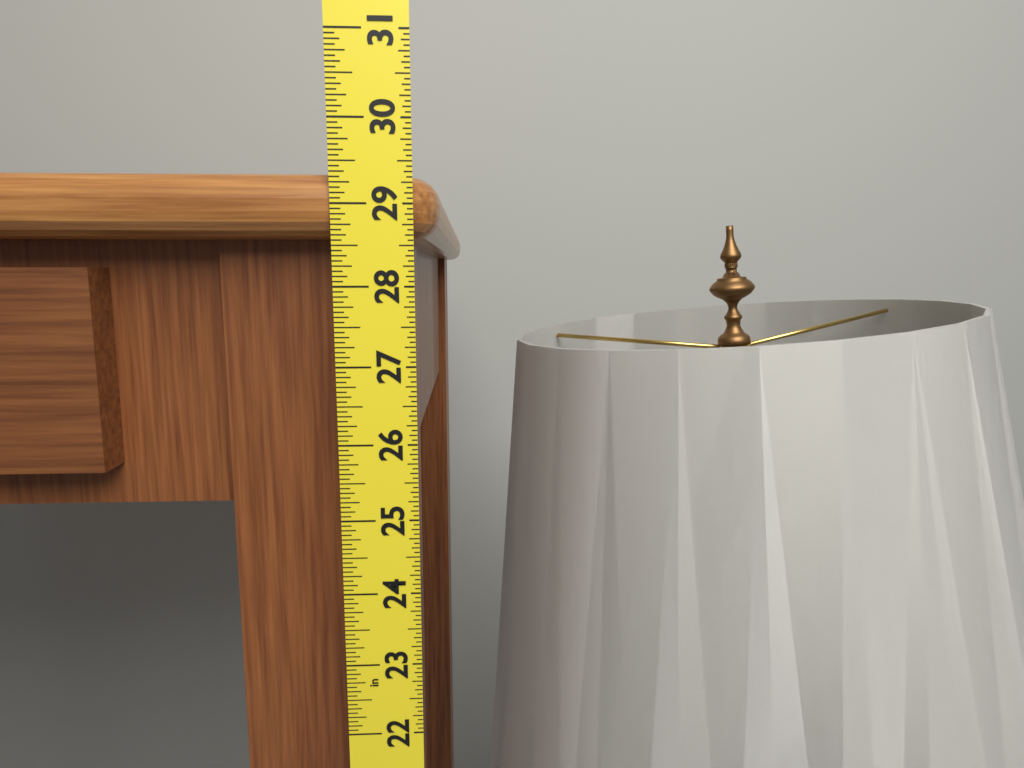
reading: 29.3750 in
